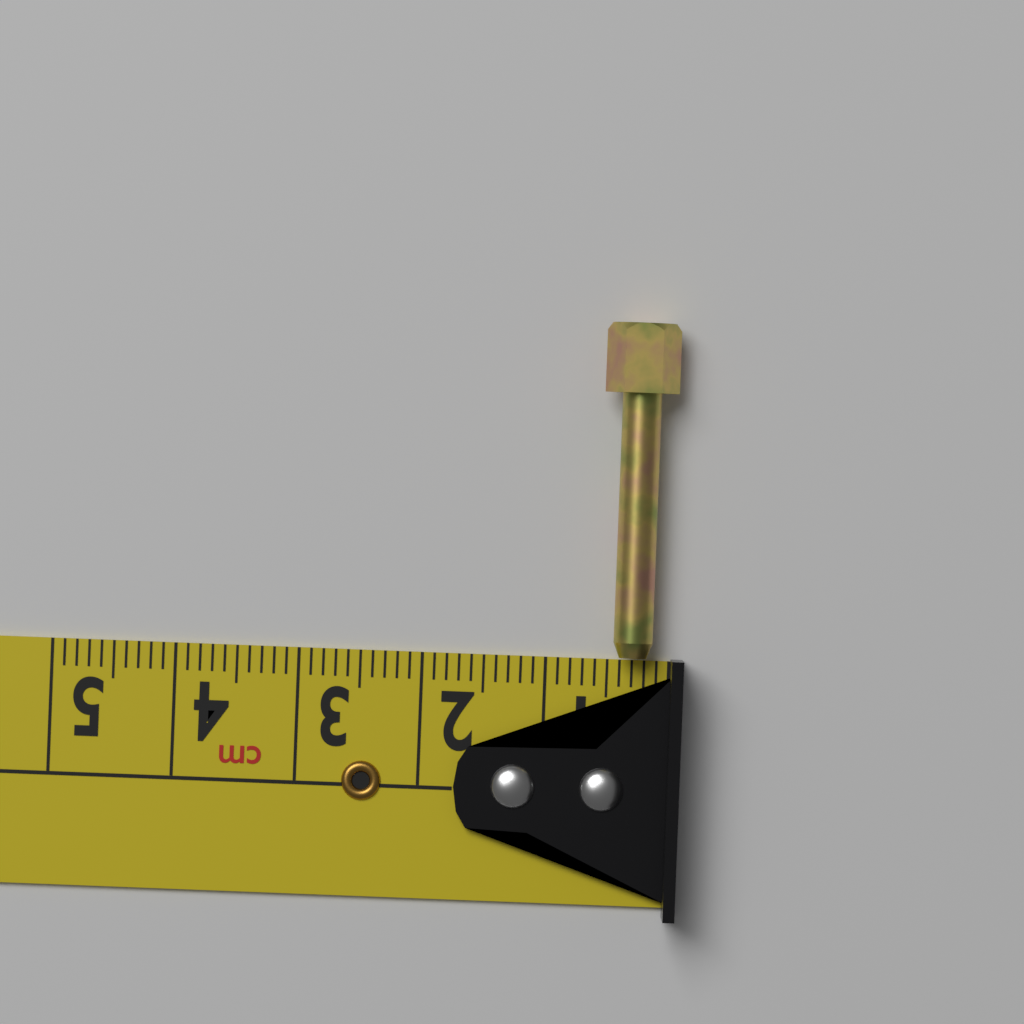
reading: 0.6 cm
